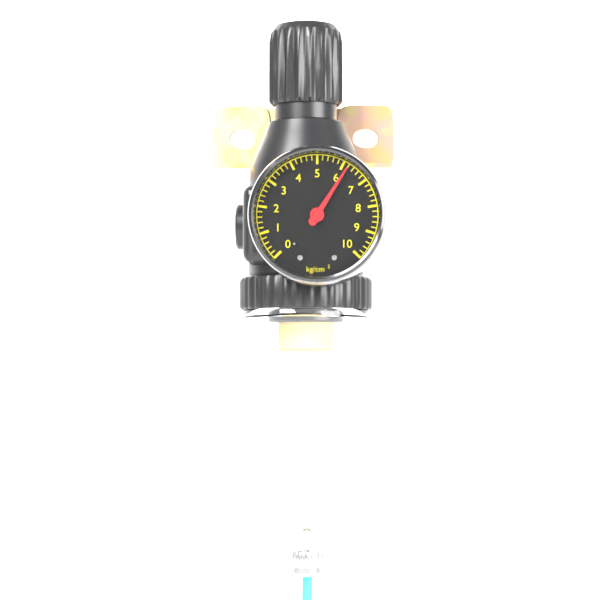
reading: 6.2 kg/cm²
